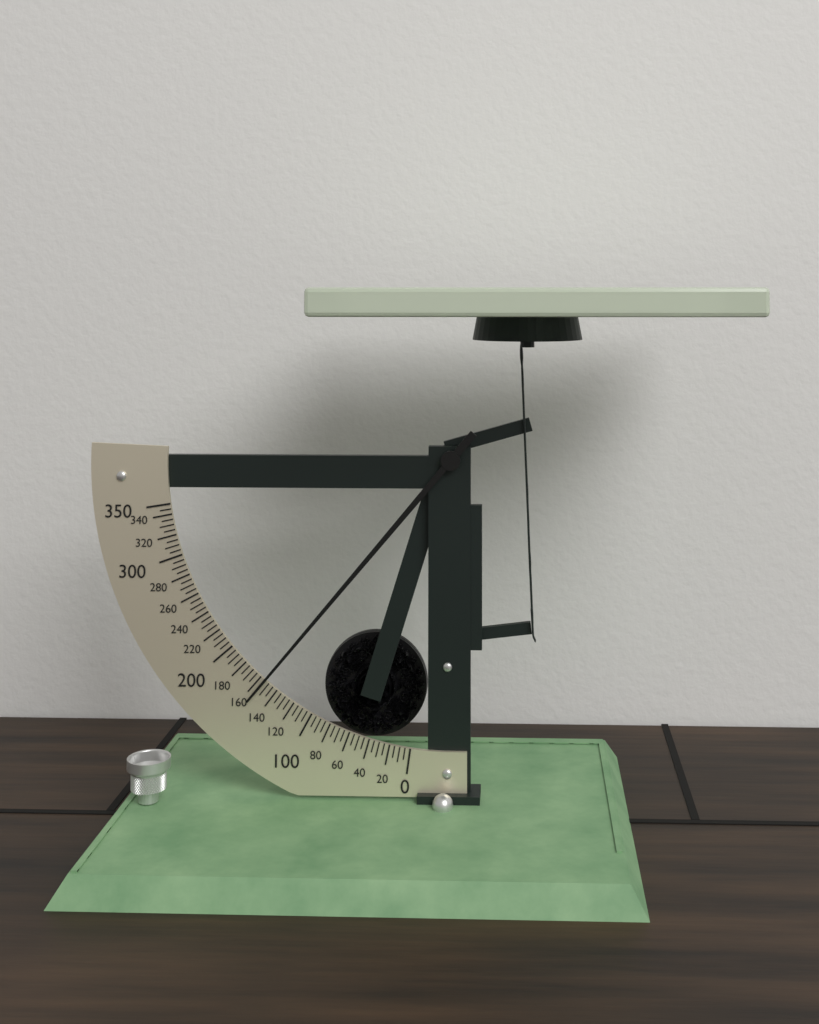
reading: 155 (no unit)
